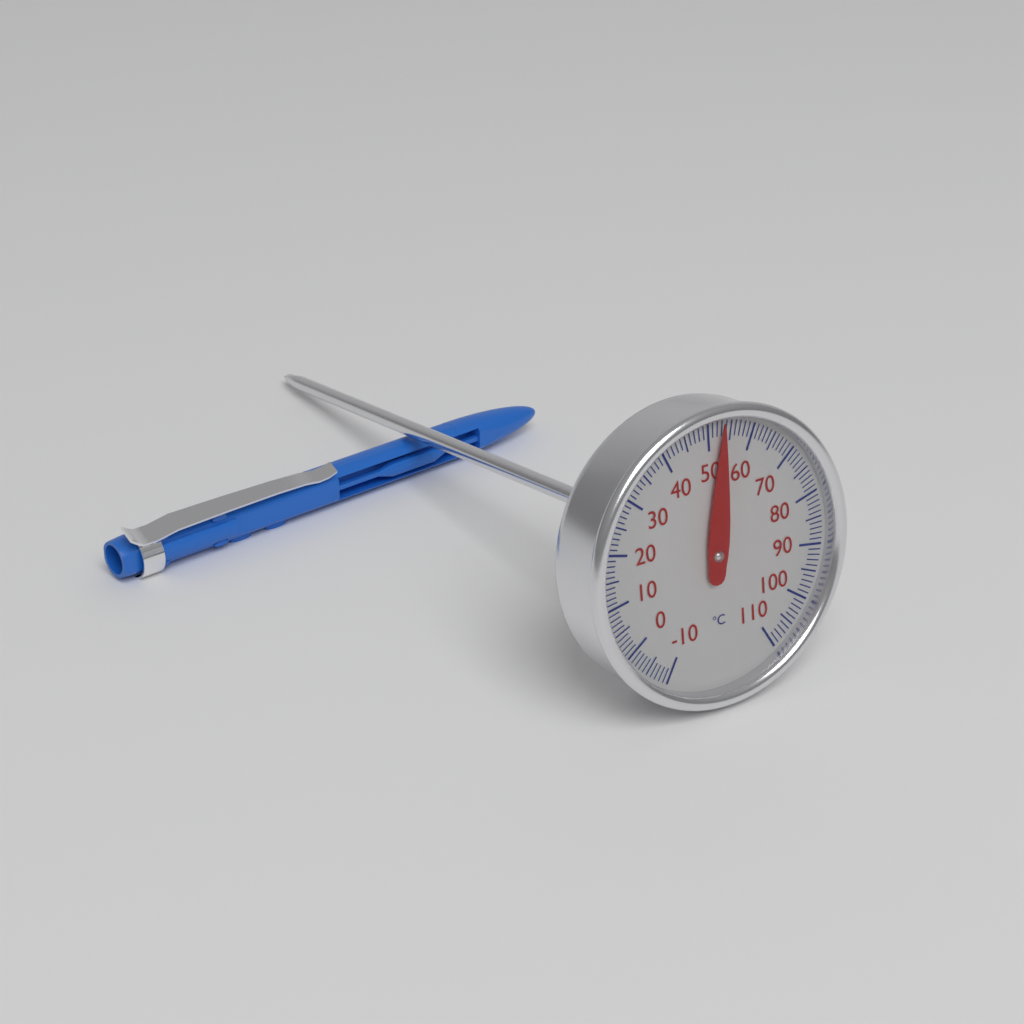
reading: 53 °C
